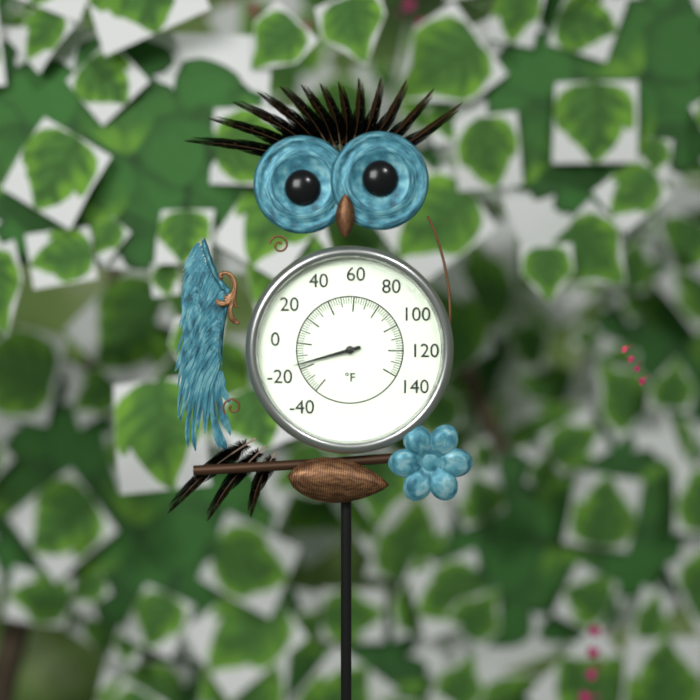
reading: -16 °F
